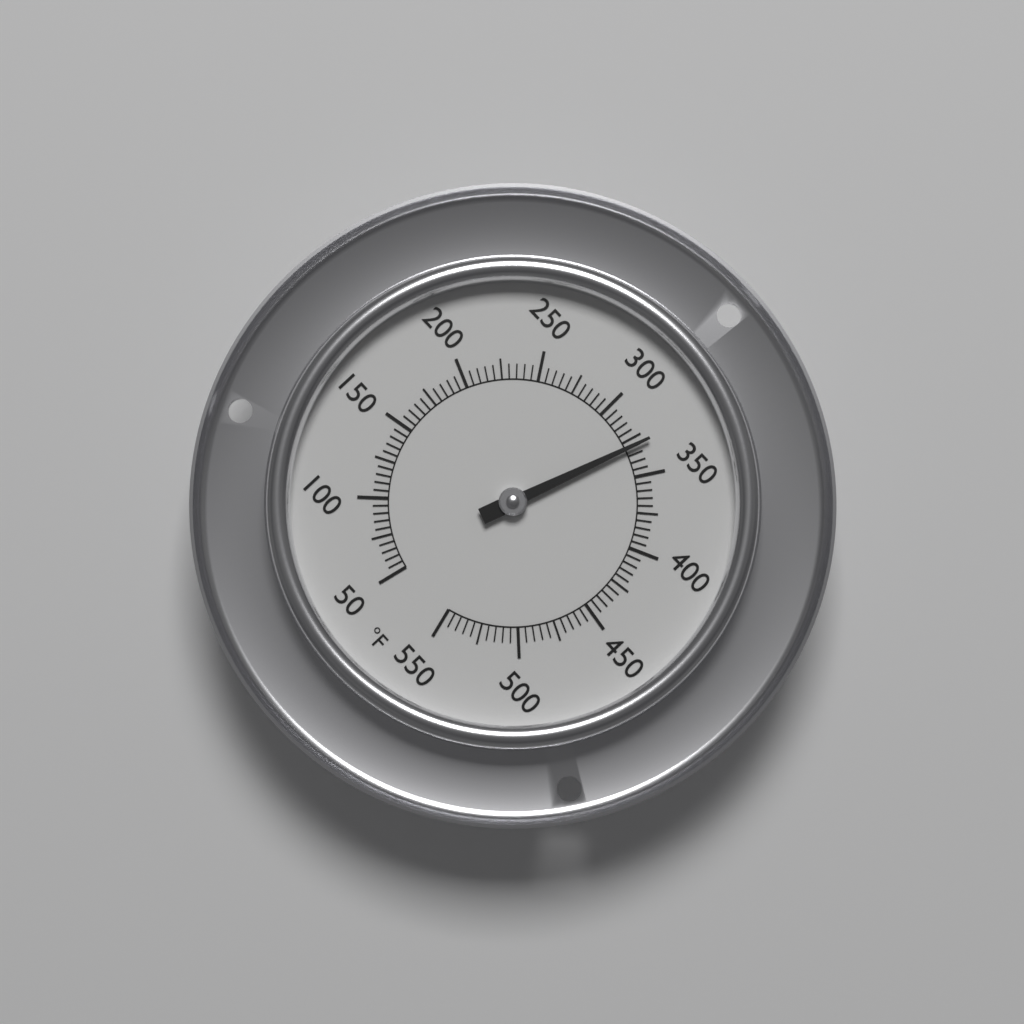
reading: 330 °F
